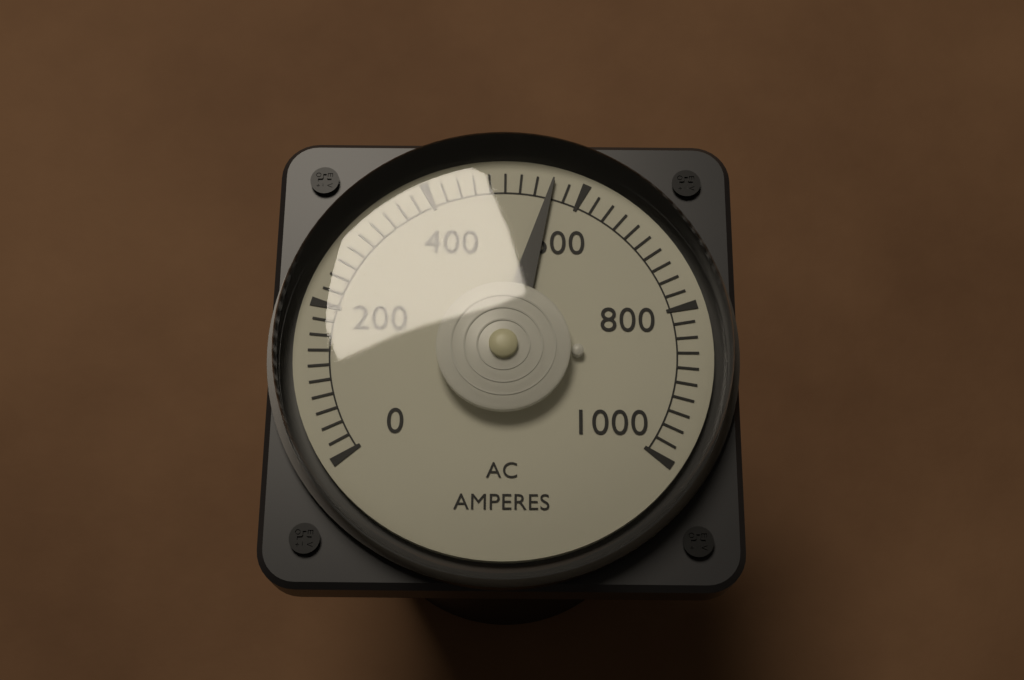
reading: 560 A
